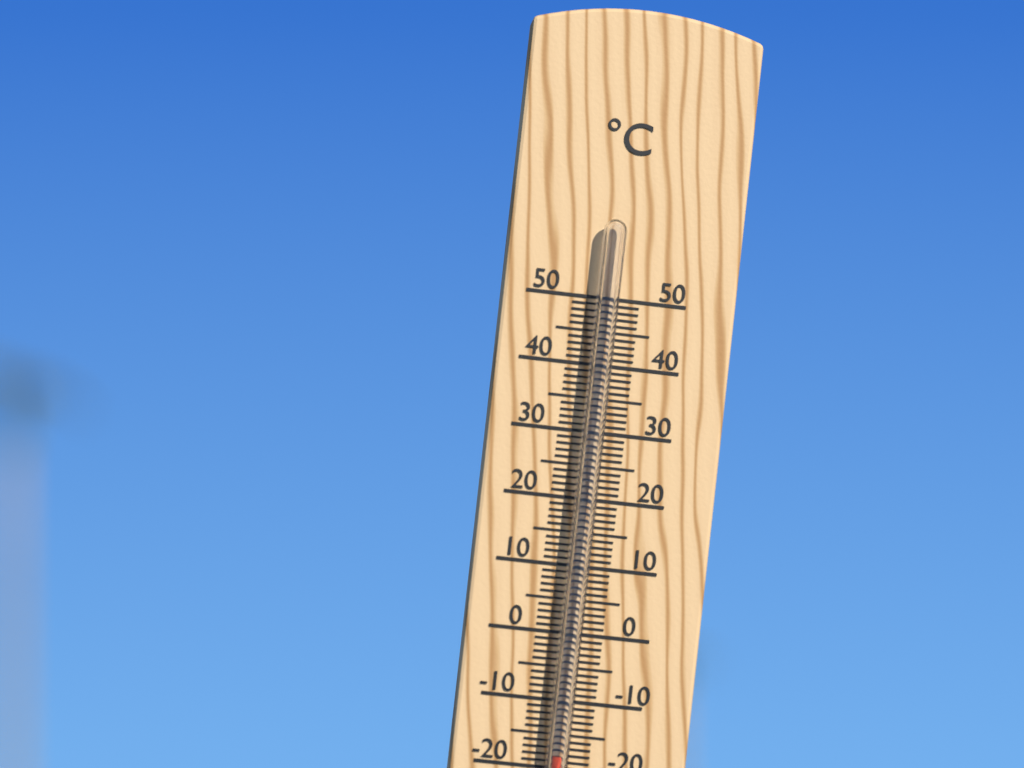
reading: -18 °C
